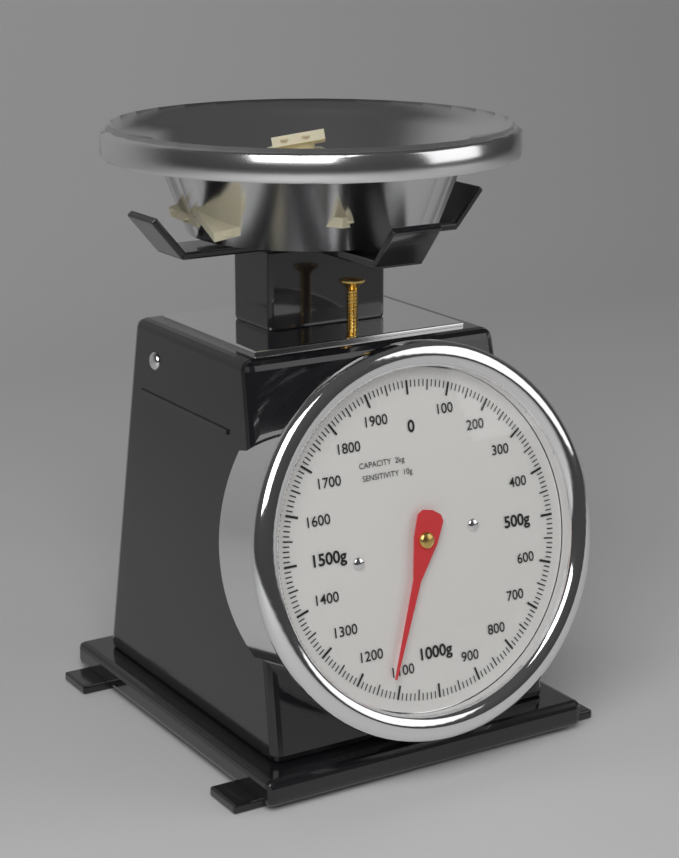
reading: 1120 g
